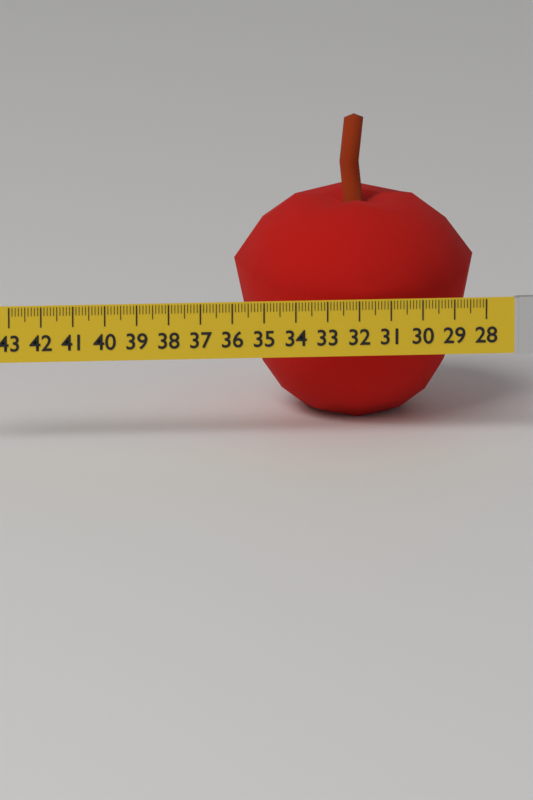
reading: 35.6 (no unit)
